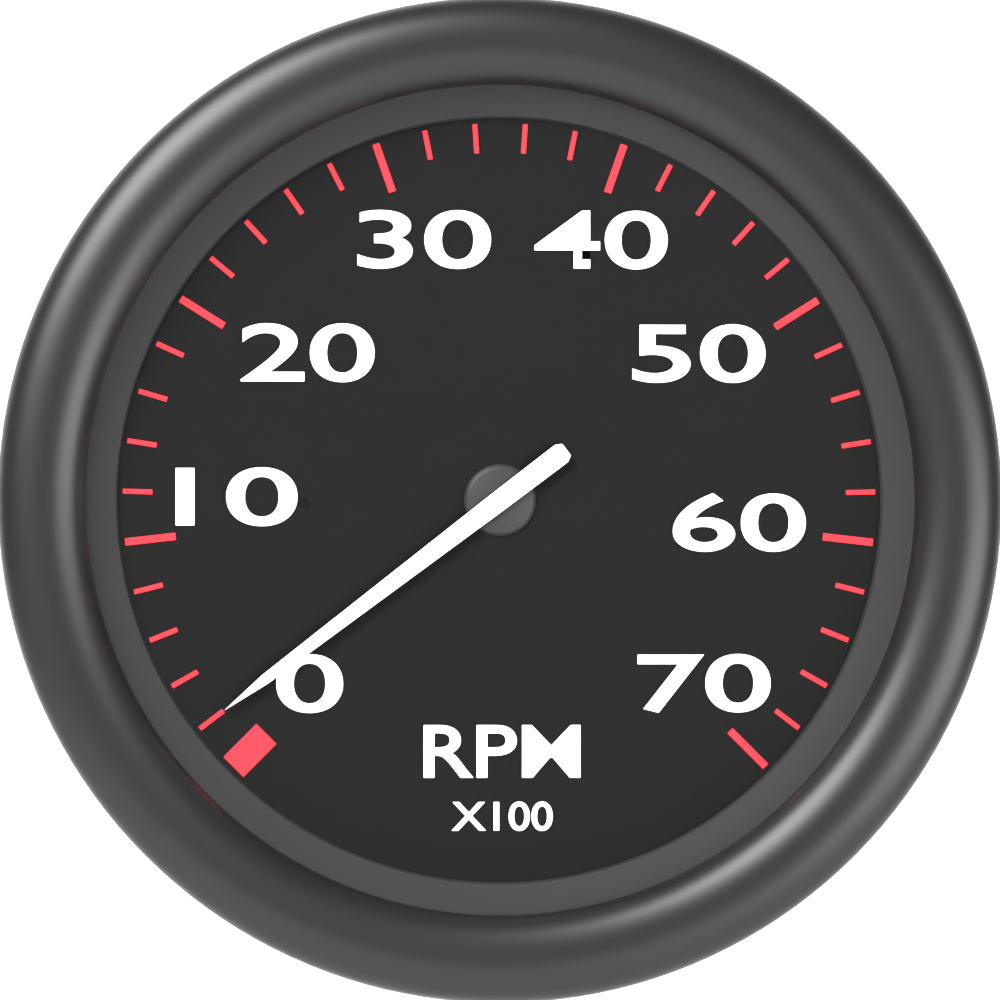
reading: 200 RPM
